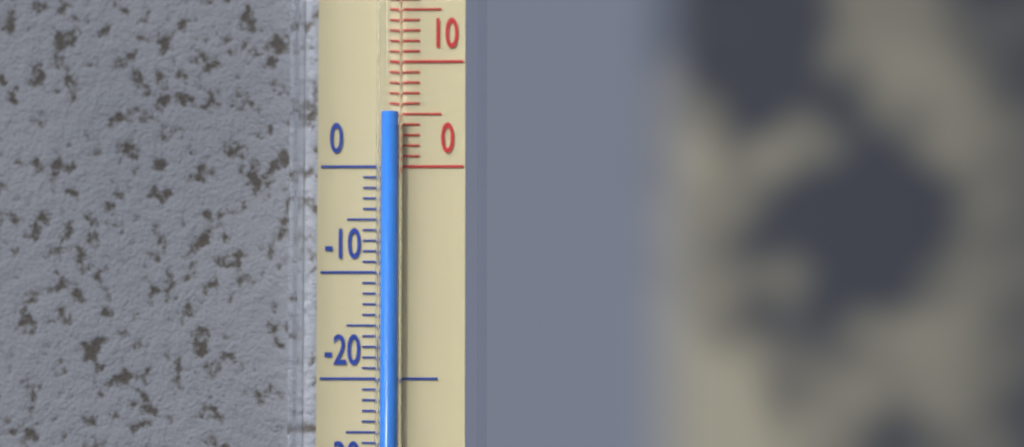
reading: 5 °C
